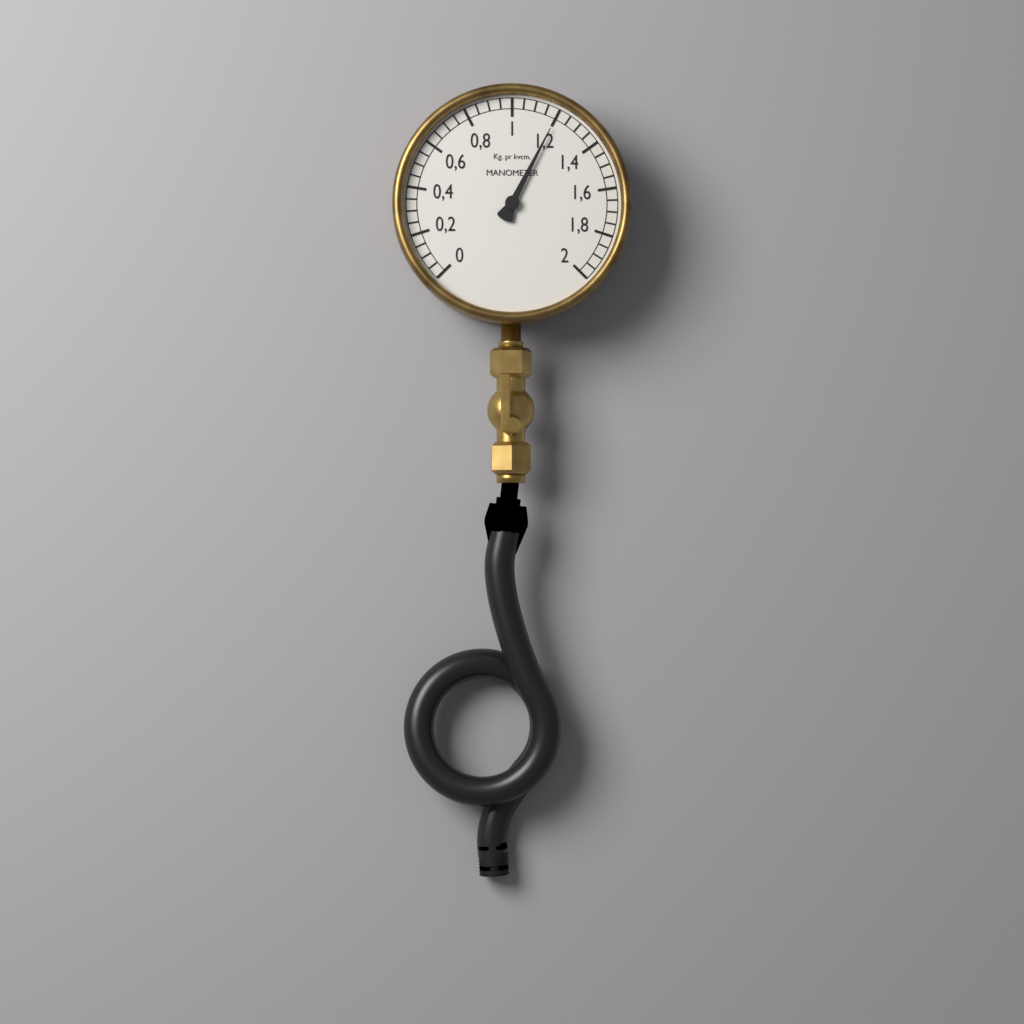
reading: 1.20 kg/cm²
